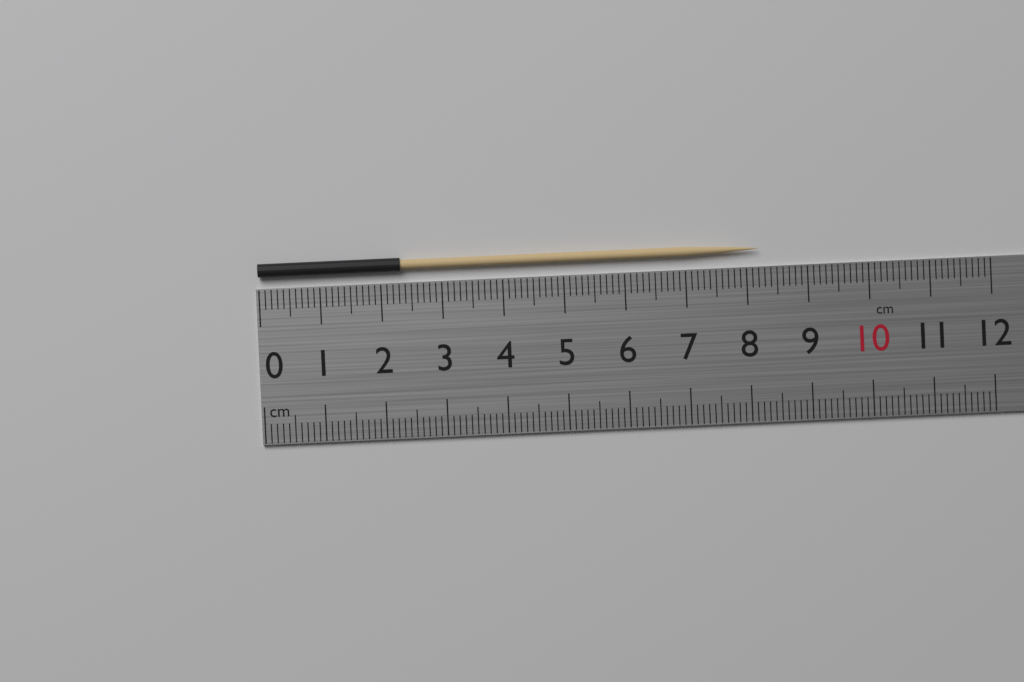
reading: 8.2 cm
